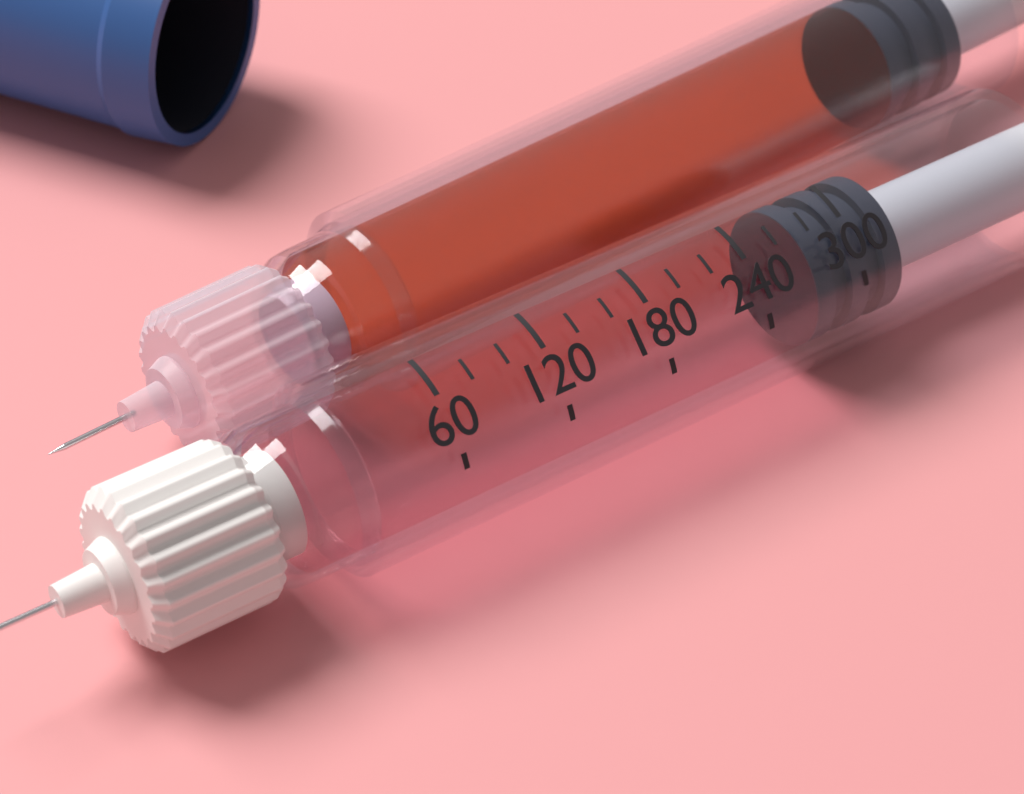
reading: 280 (no unit)
